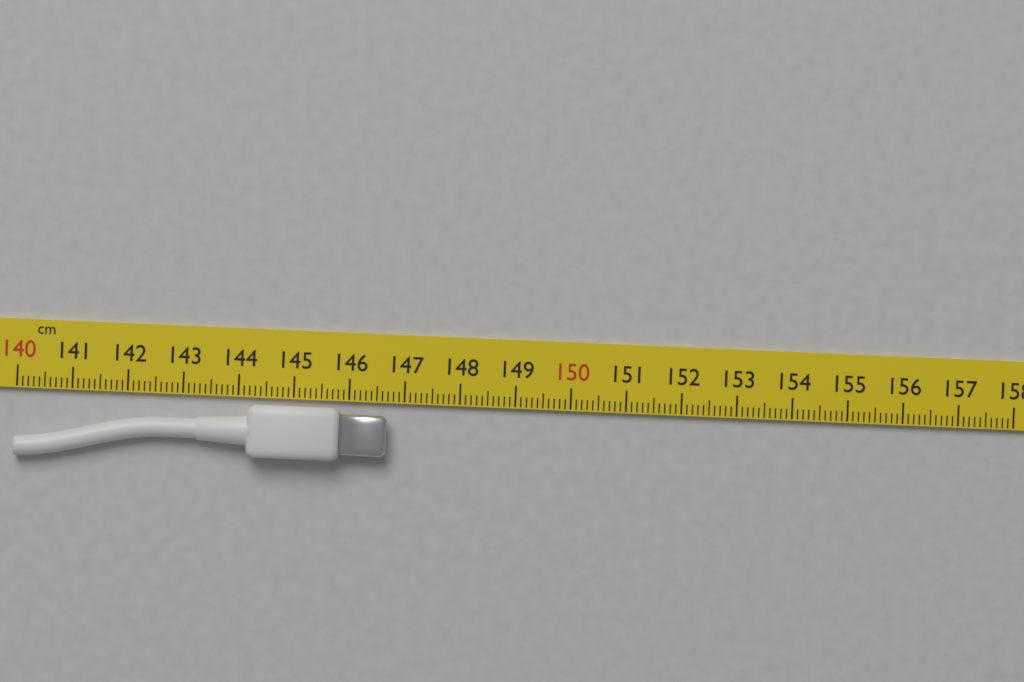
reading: 146.7 cm
